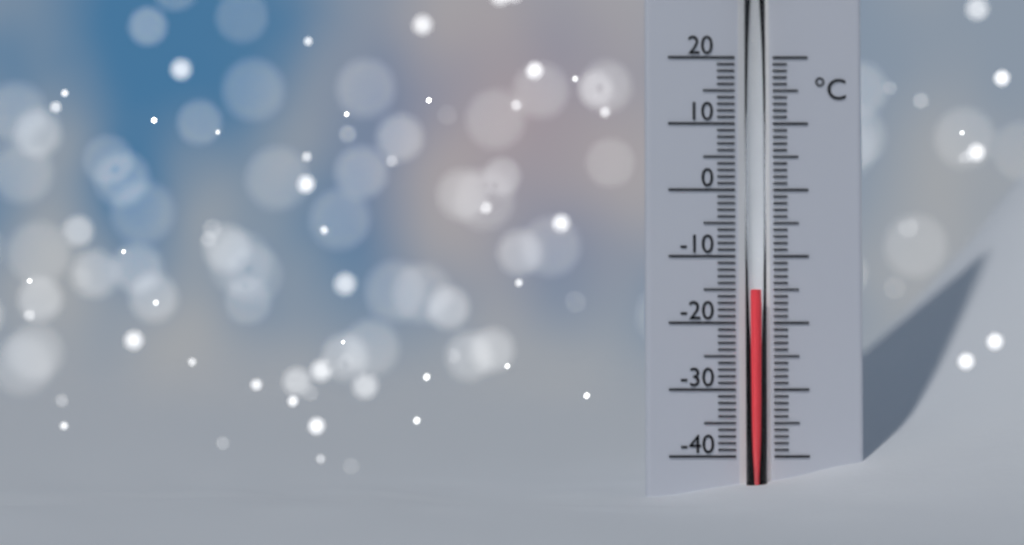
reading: -15 °C
